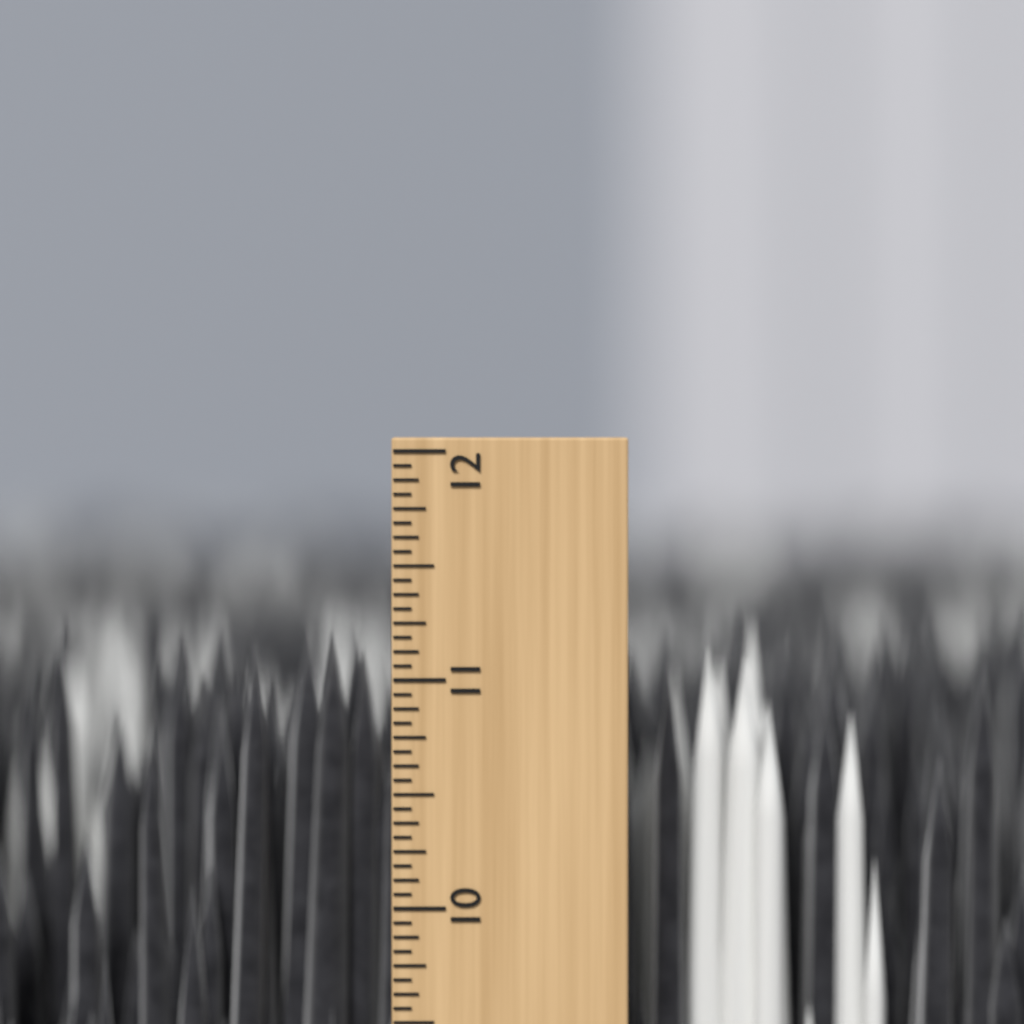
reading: 11.2500 inch
